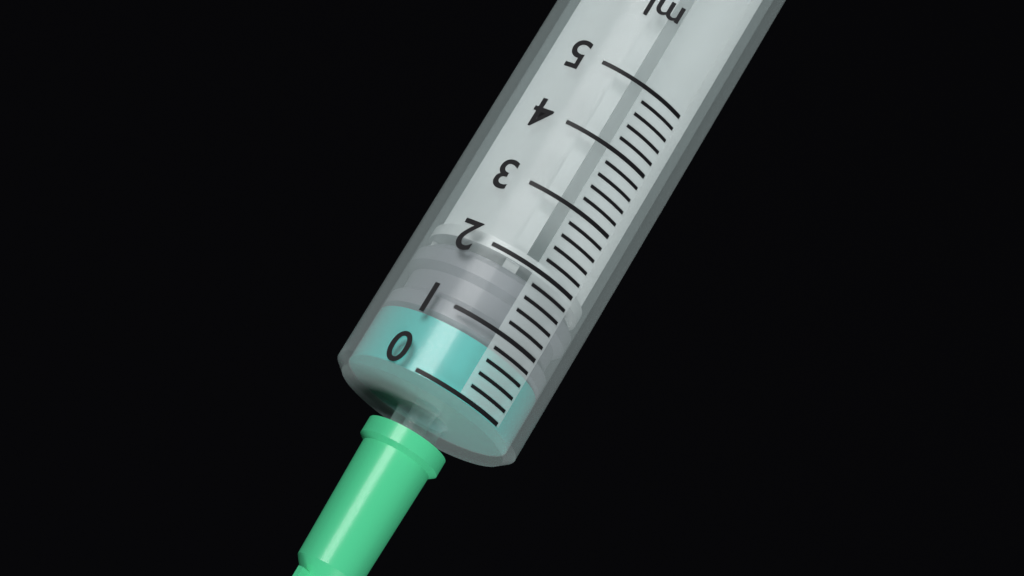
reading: 0.8 ml
